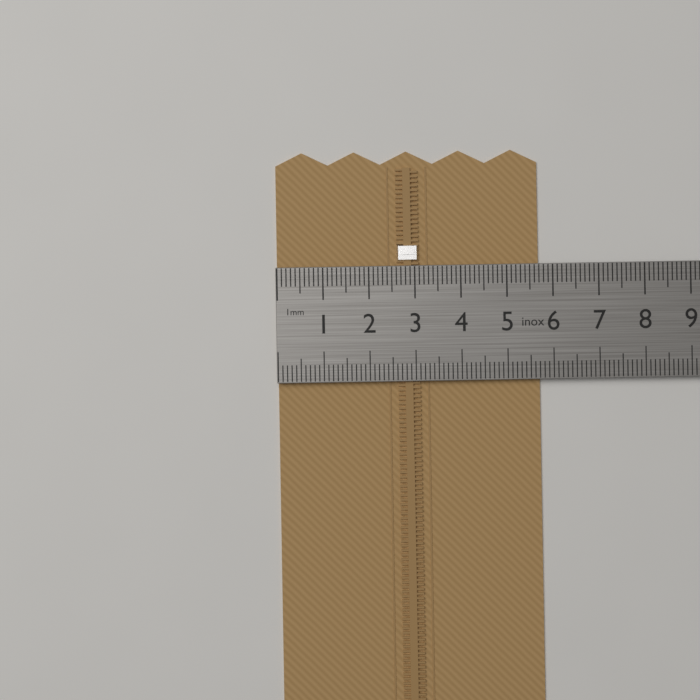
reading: 5.7 cm
